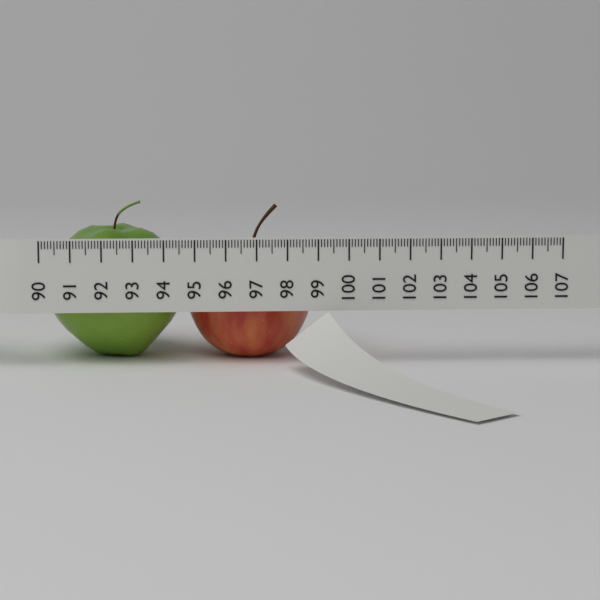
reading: 99.0 (no unit)
